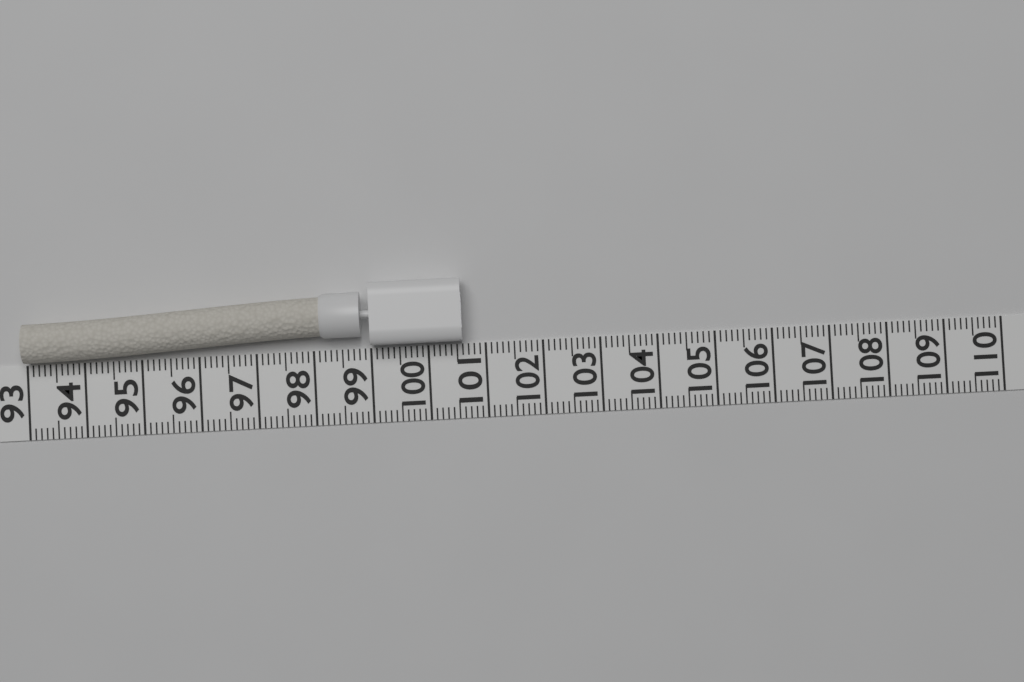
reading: 100.6 (no unit)
